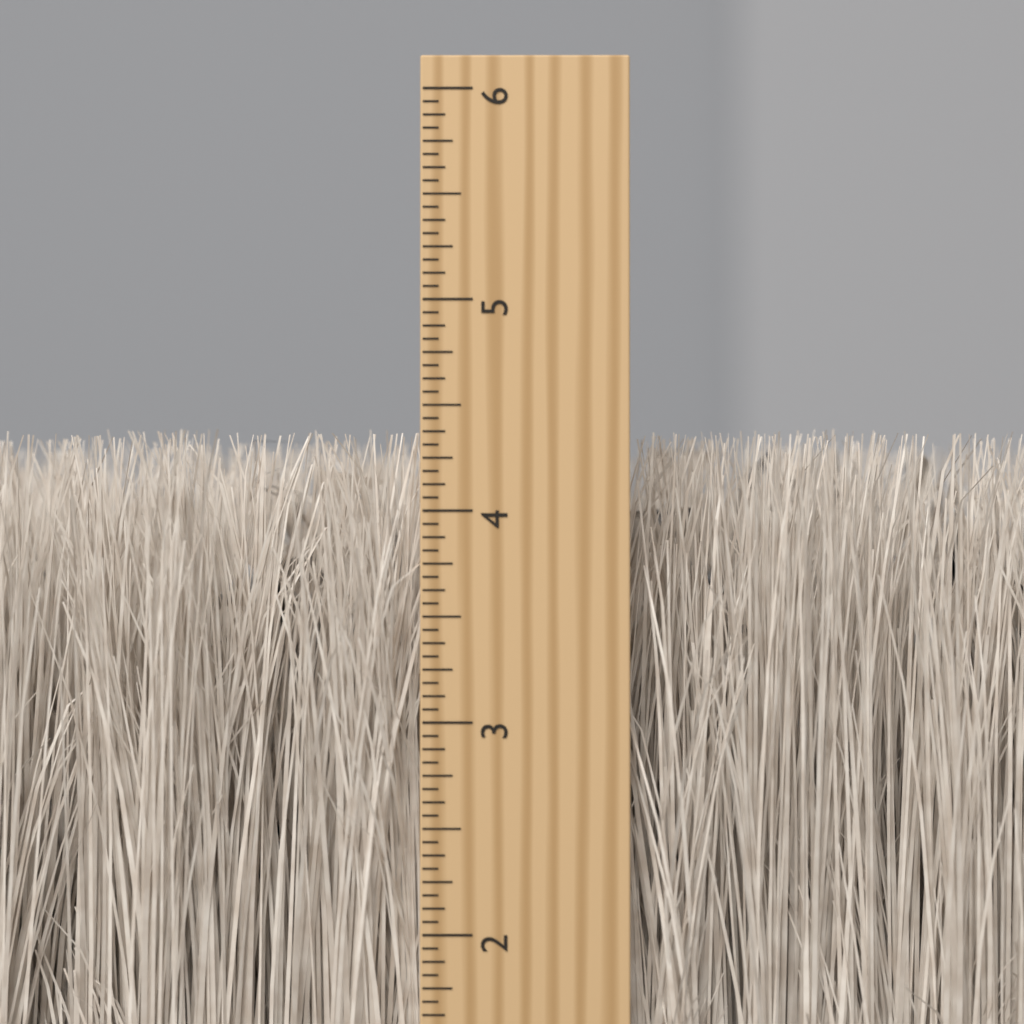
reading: 4.3750 inch
